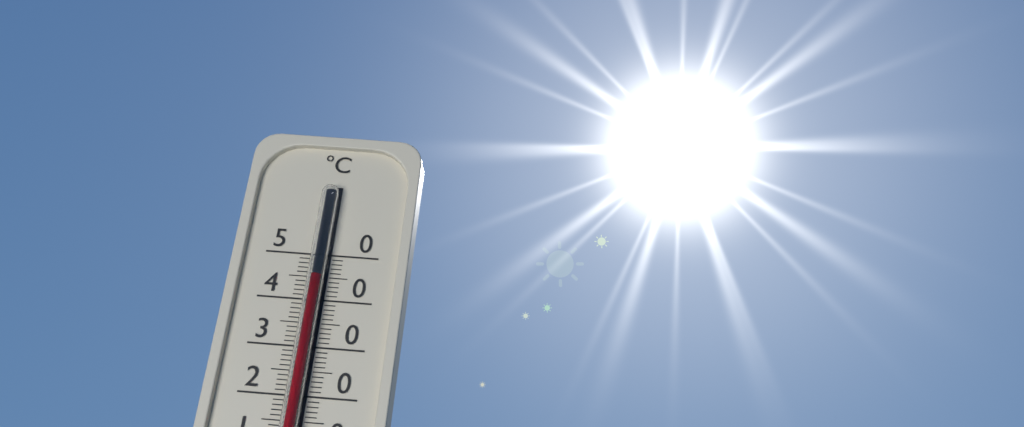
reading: 45 °C
